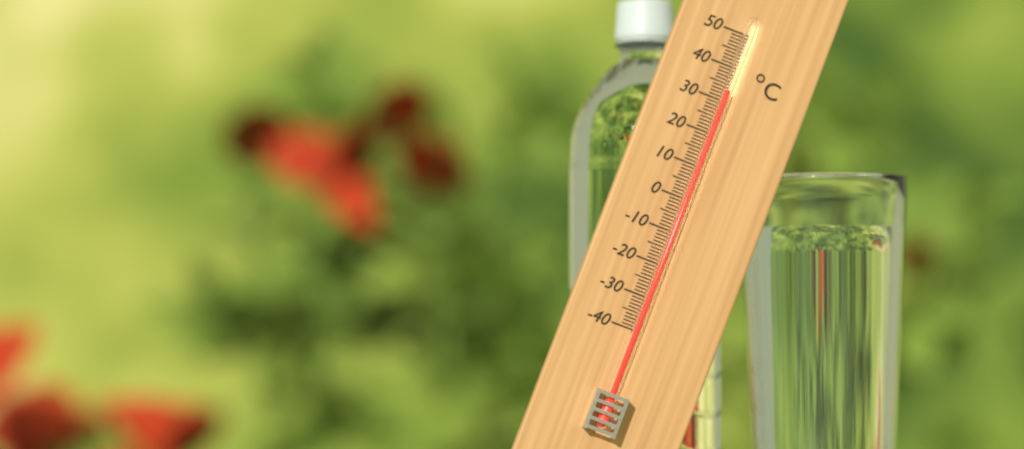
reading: 33 °C
